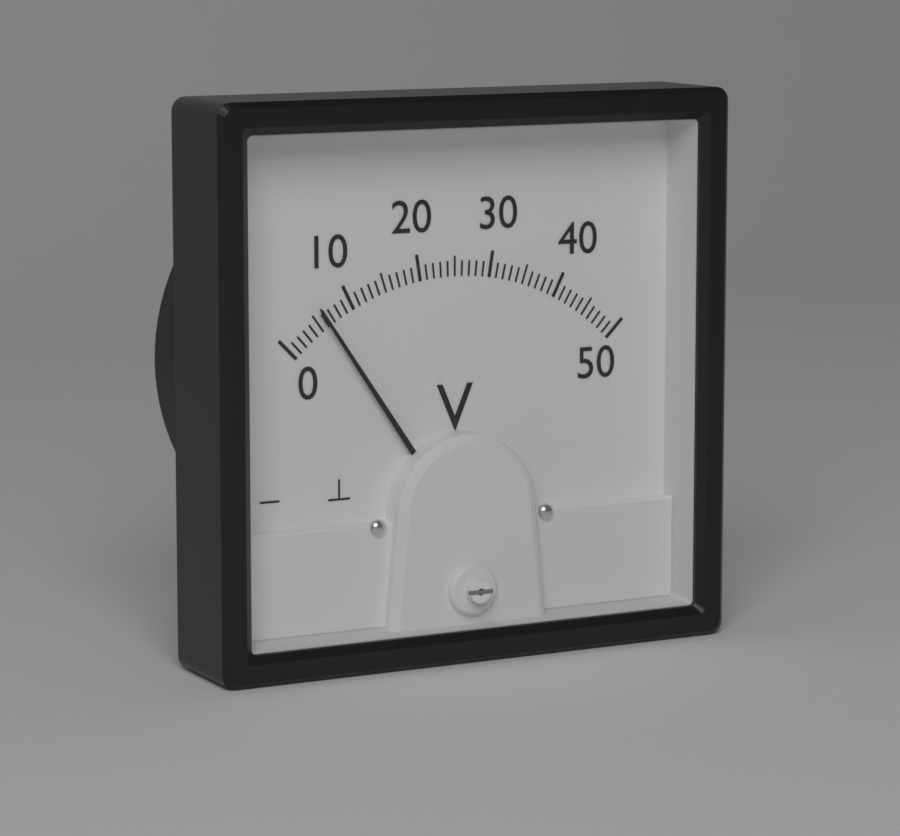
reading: 6 V
